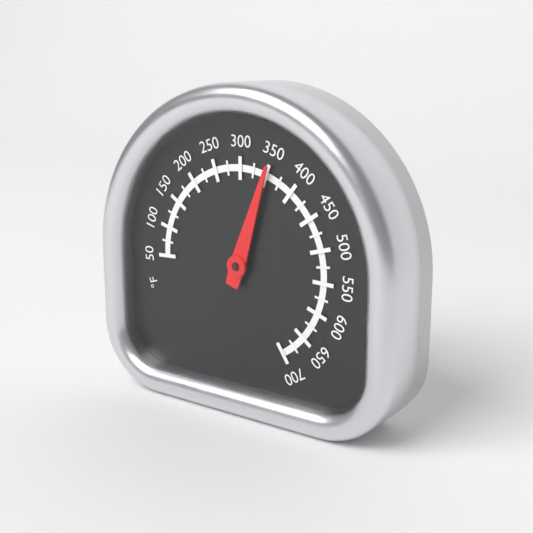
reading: 350 °F
